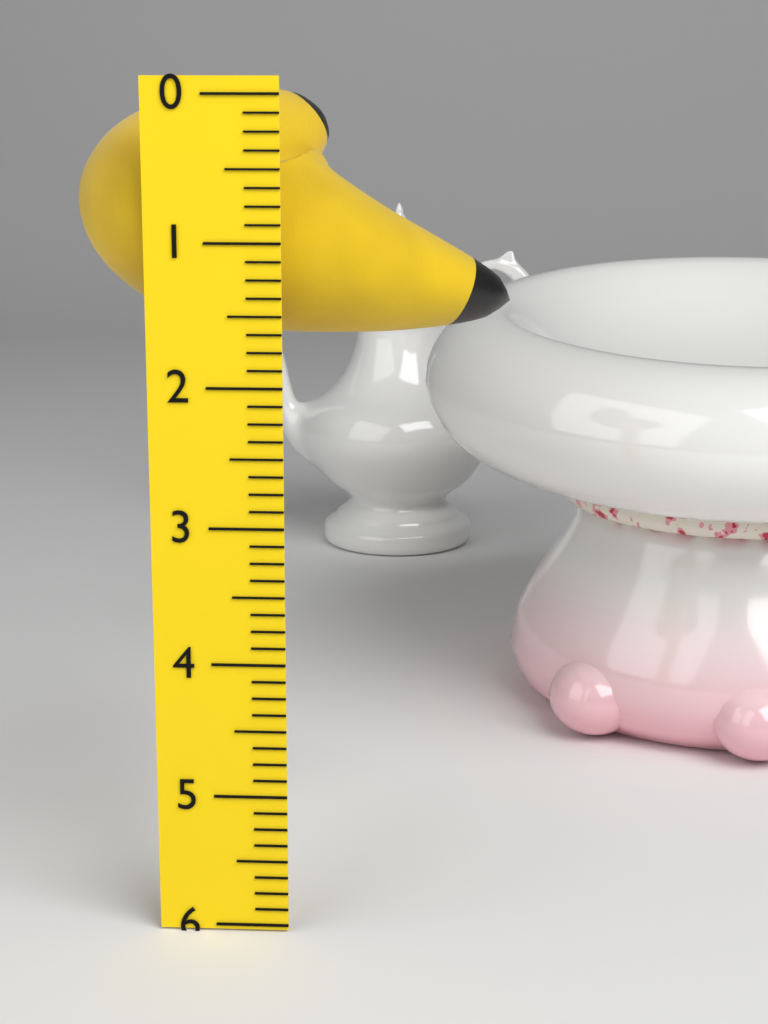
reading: 1.750 (no unit)
